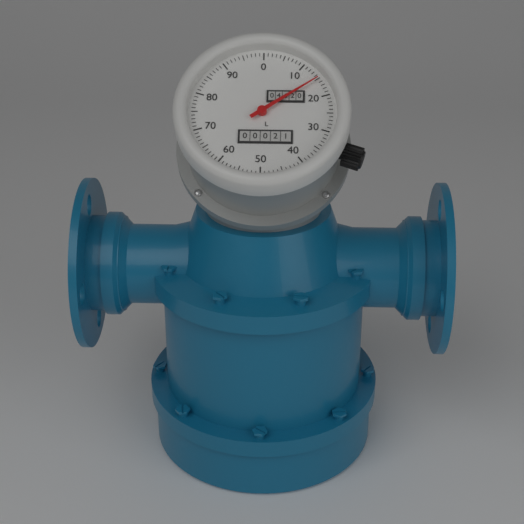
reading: 15 L
